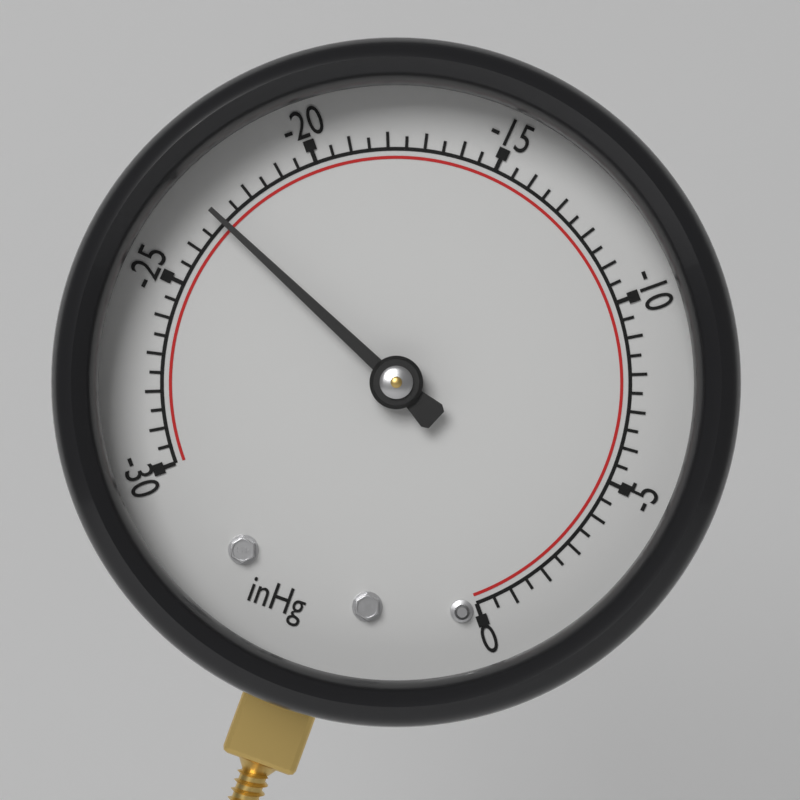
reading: -23.0 inHg
